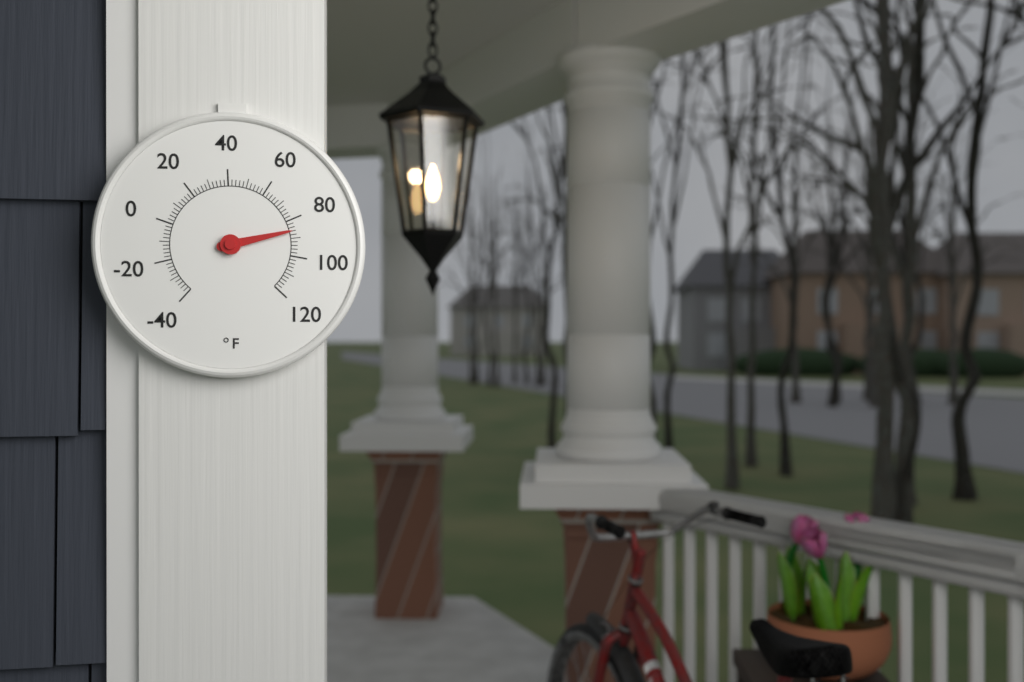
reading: 86 °F
